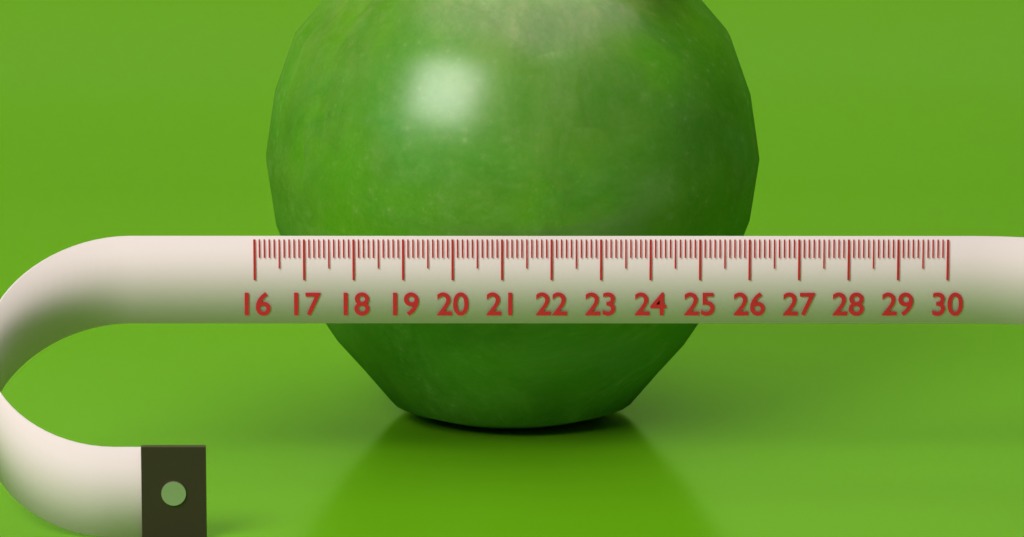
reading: 26.4 (no unit)
